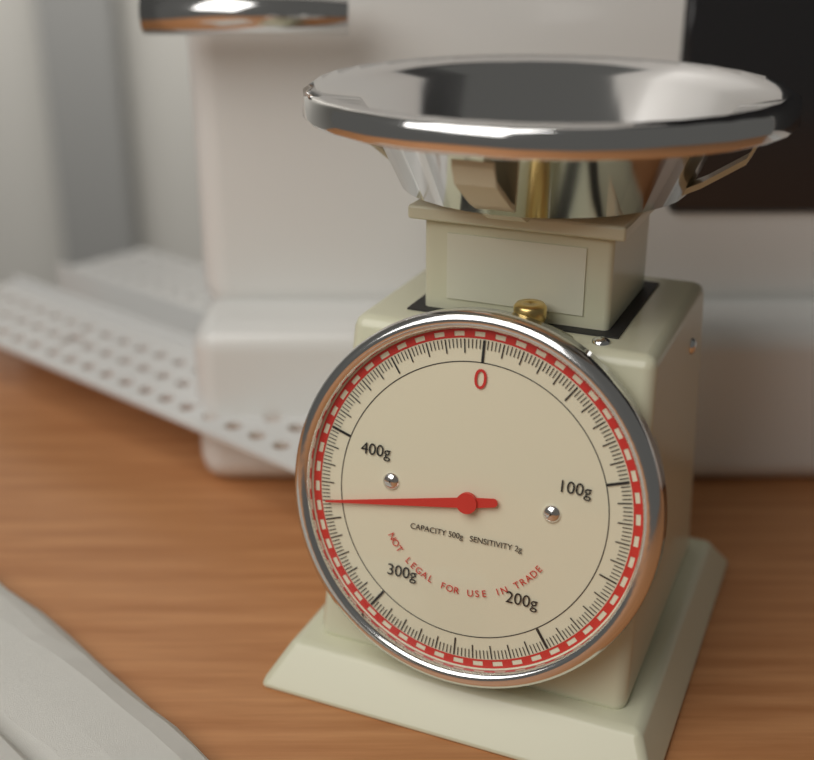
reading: 360 g
